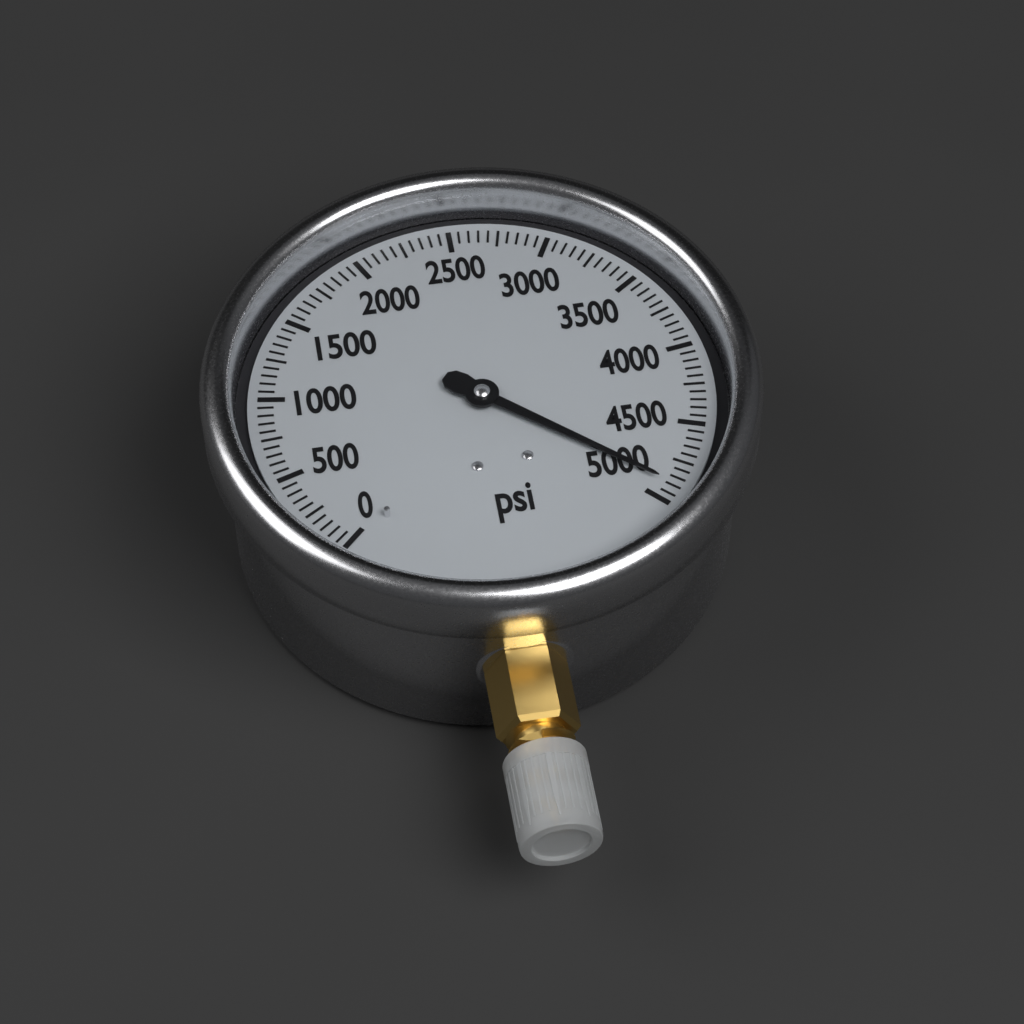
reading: 4900 psi
